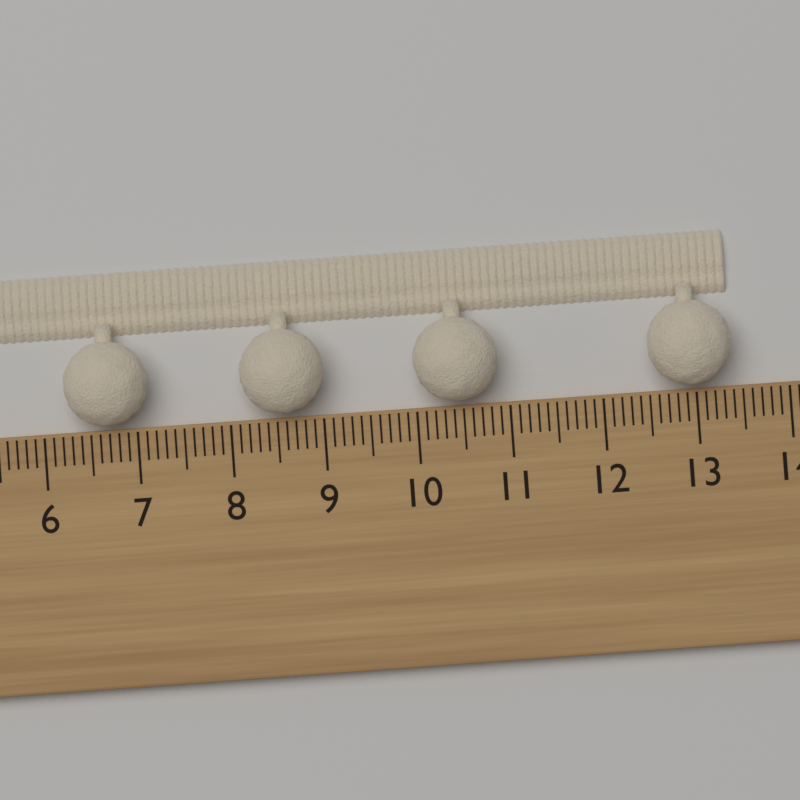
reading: 13.4 cm
